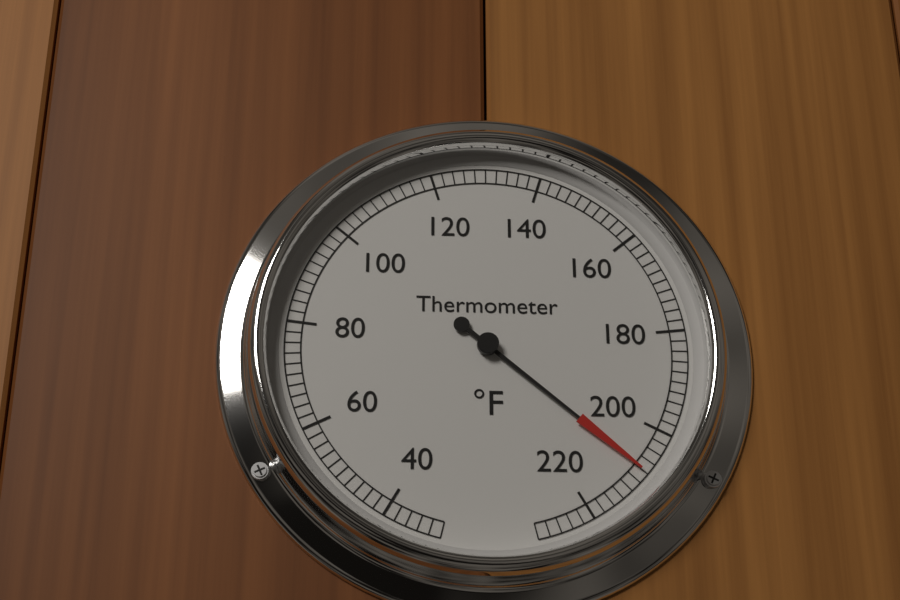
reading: 208 °F
